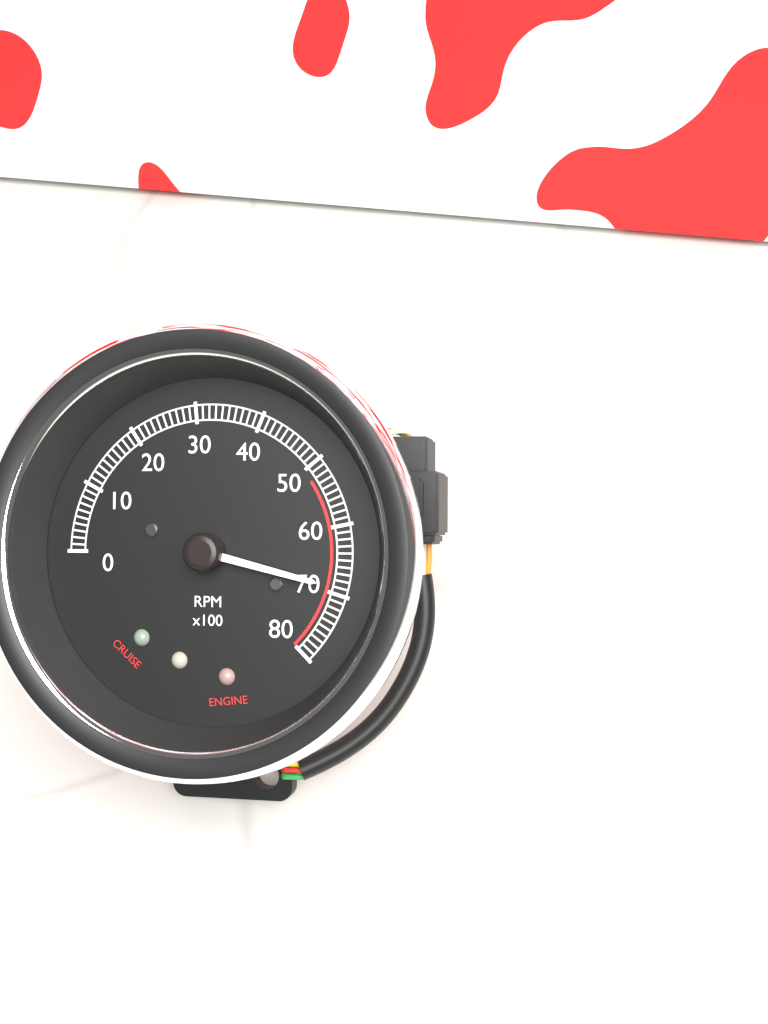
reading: 6900 RPM
